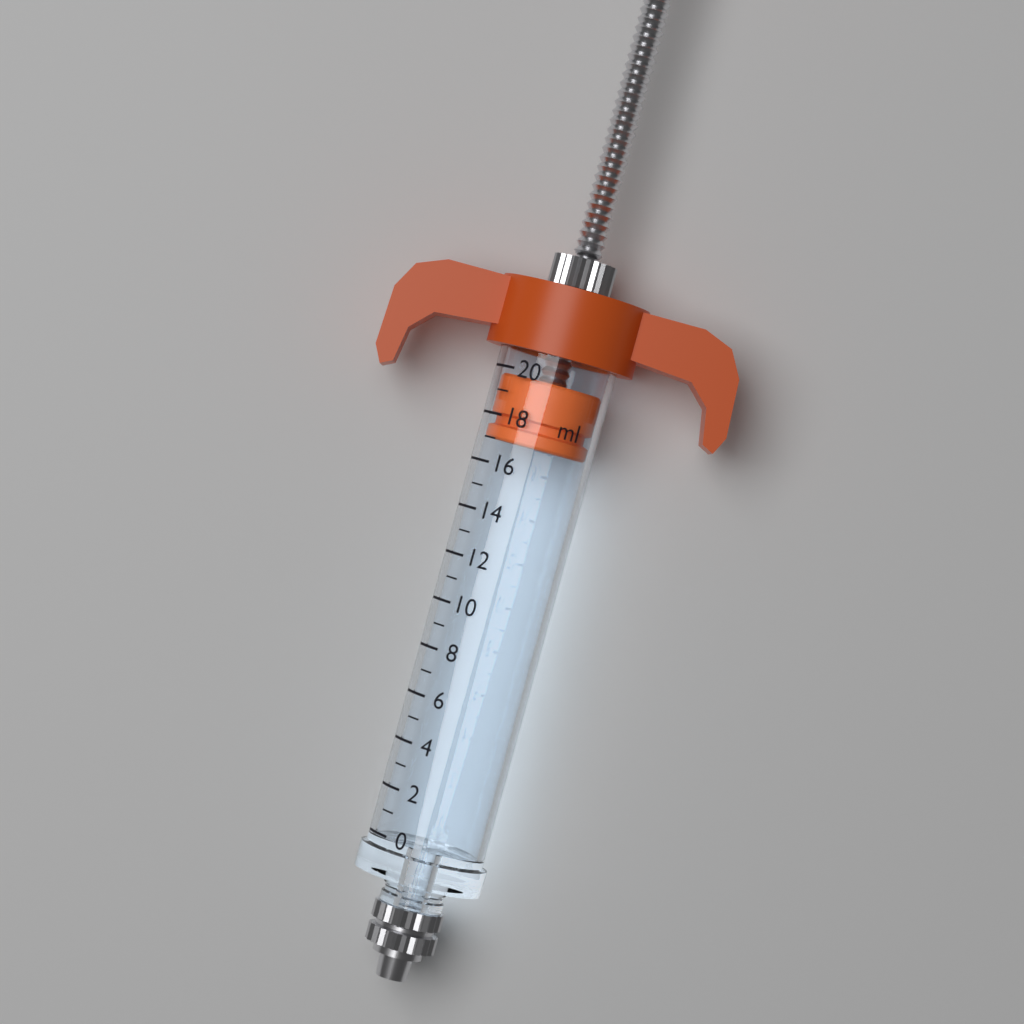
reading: 17 ml
